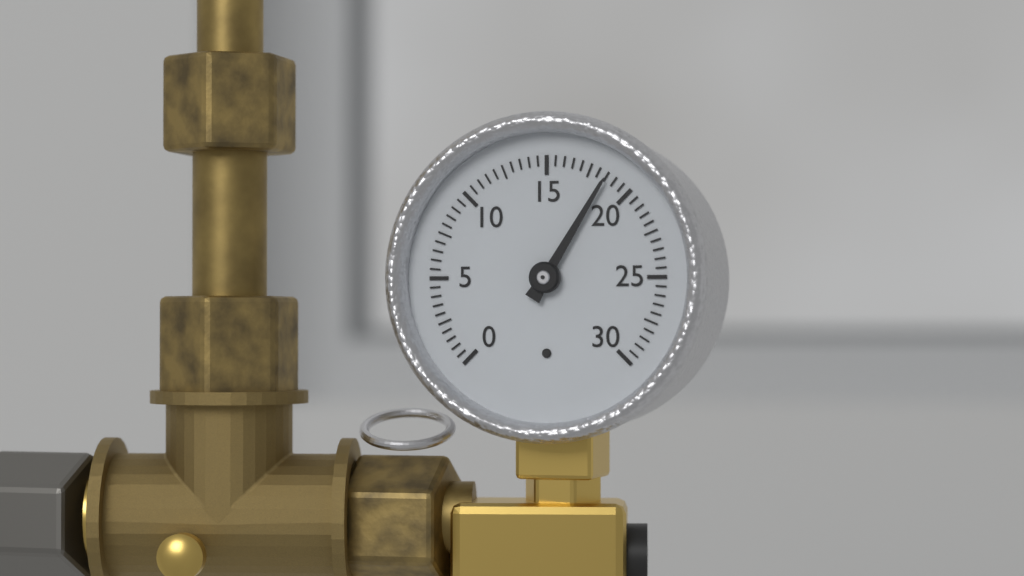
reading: 18.5 (no unit)
